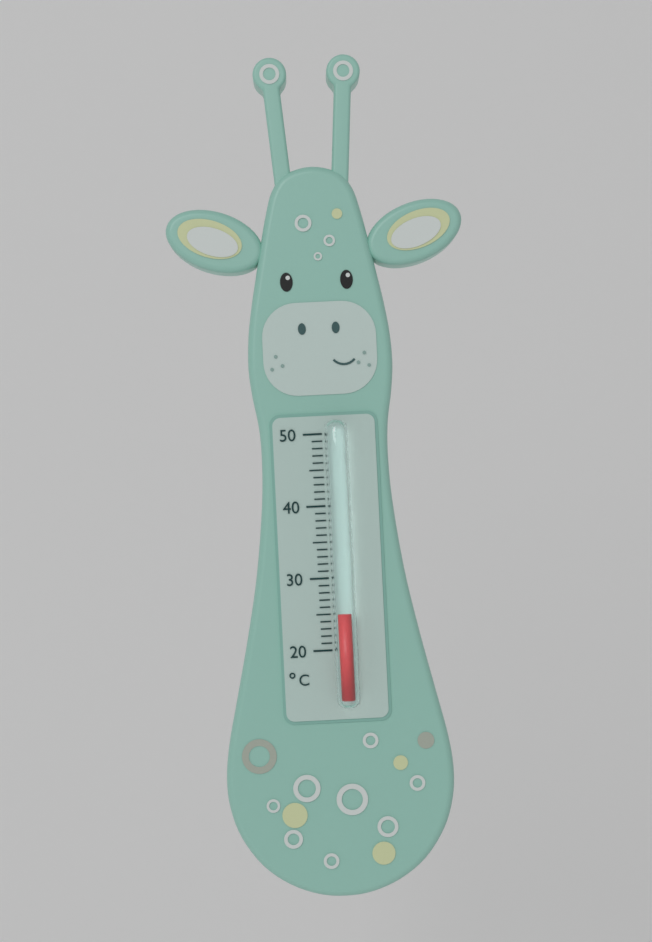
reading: 25 °C
